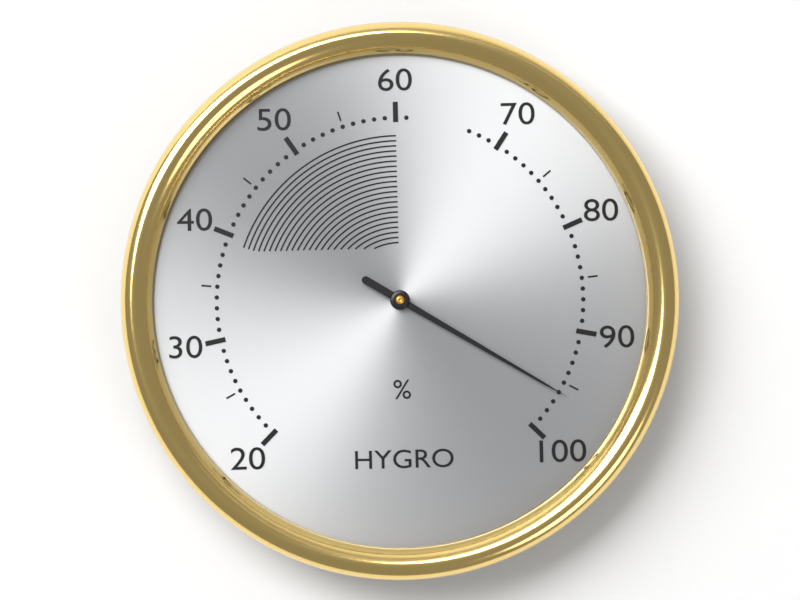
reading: 96 %
